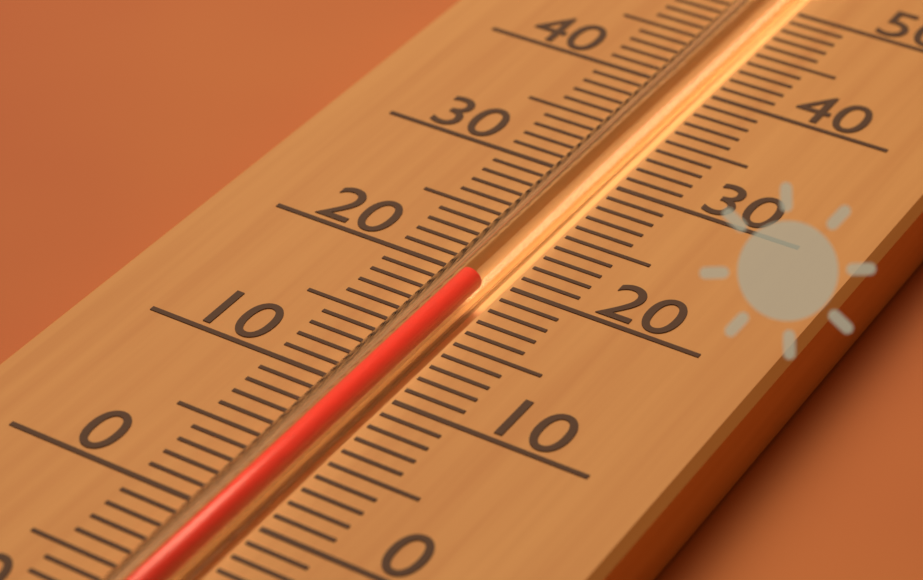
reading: 19 (no unit)
